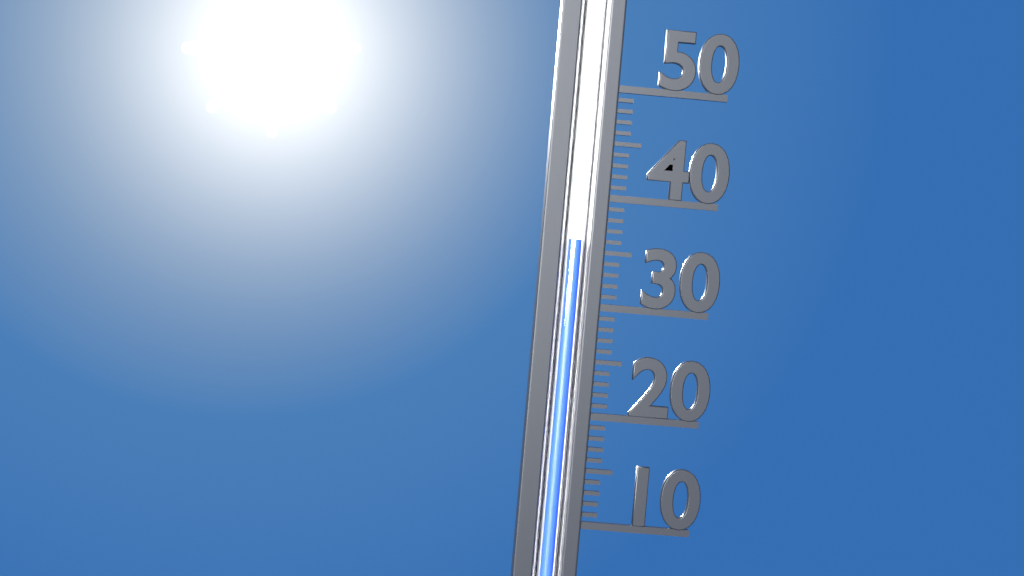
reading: 36 (no unit)
